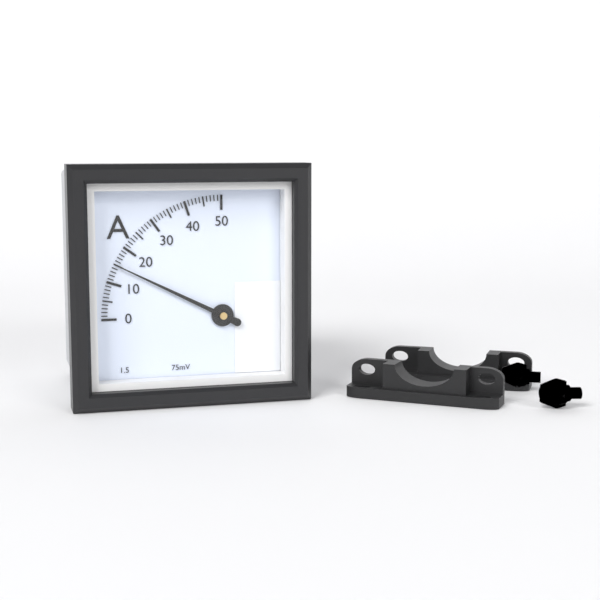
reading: 15 A
